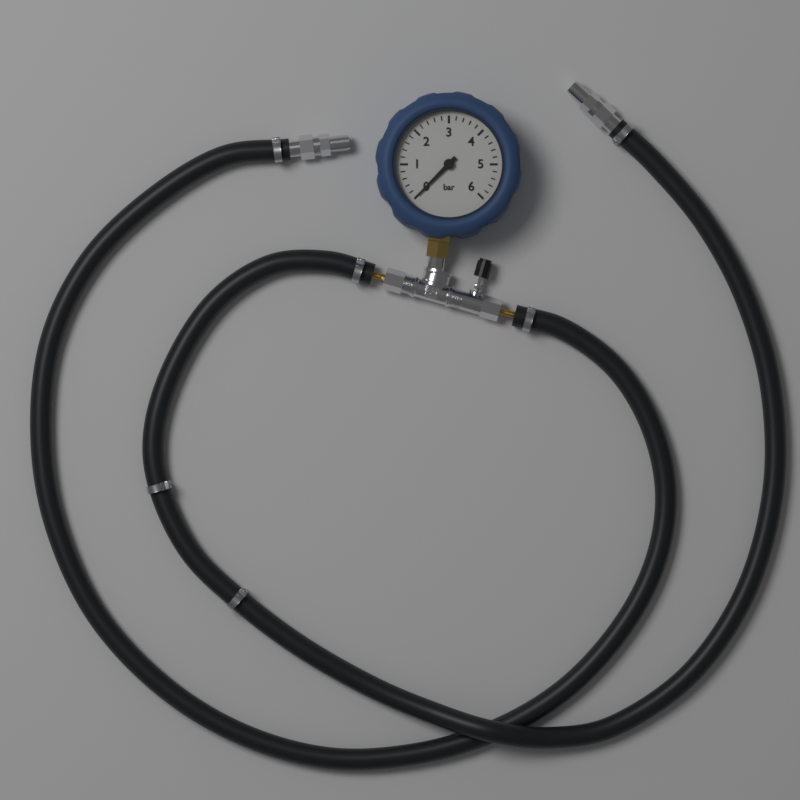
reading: 0.0 bar
